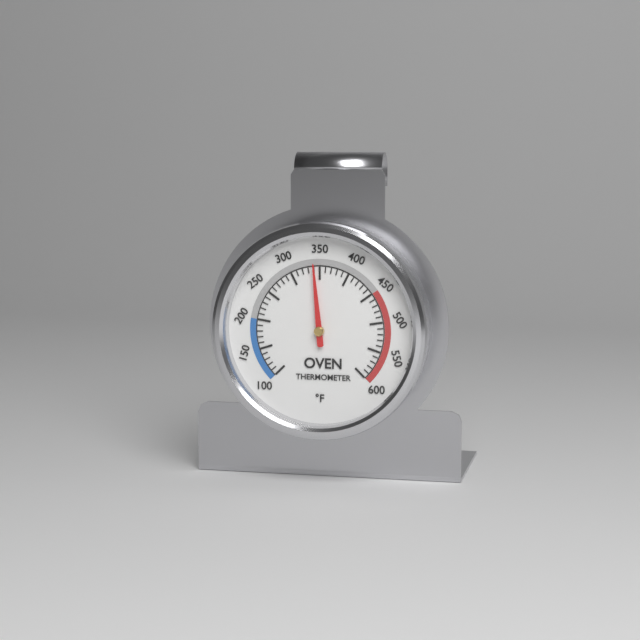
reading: 340 °F
